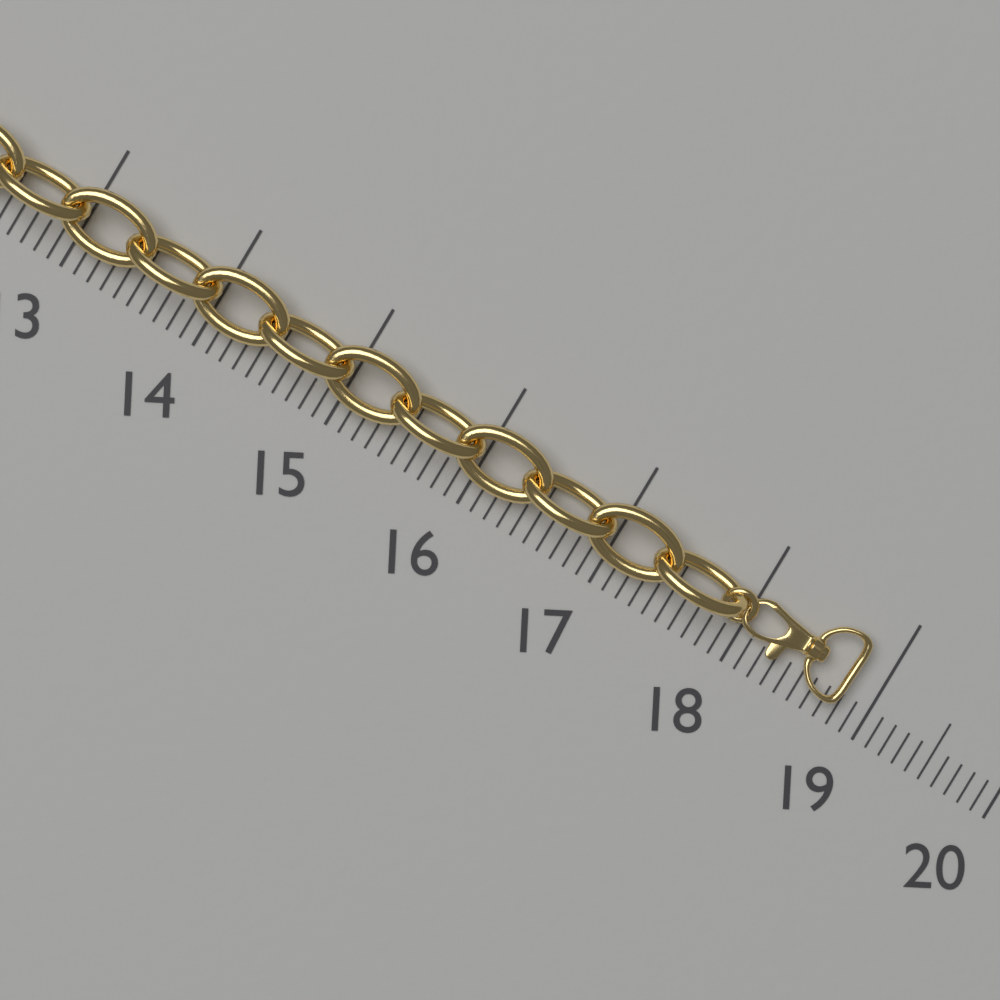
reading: 18.8 (no unit)
